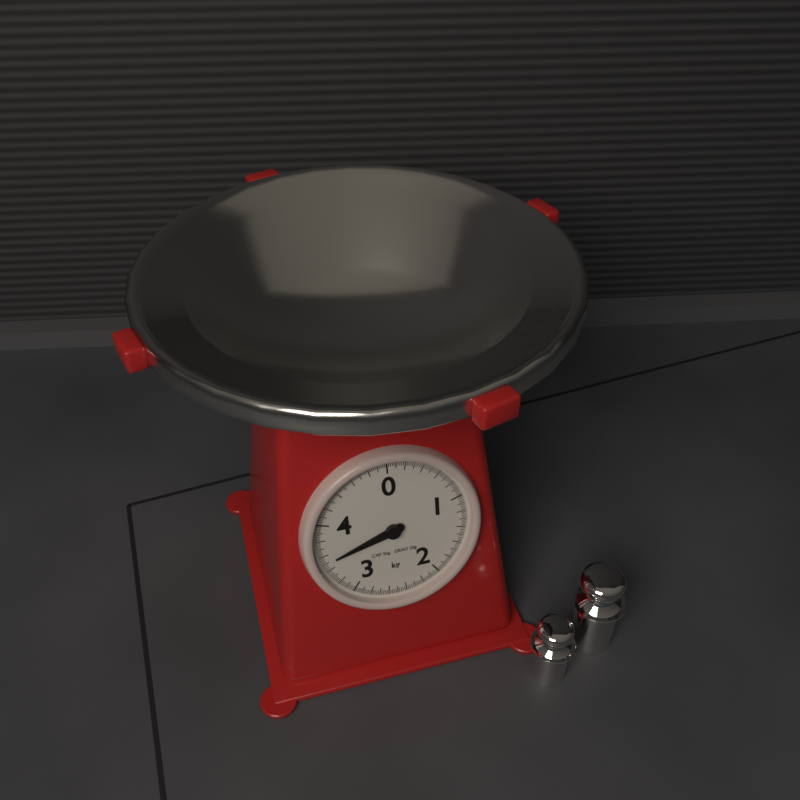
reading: 3.50 kg
